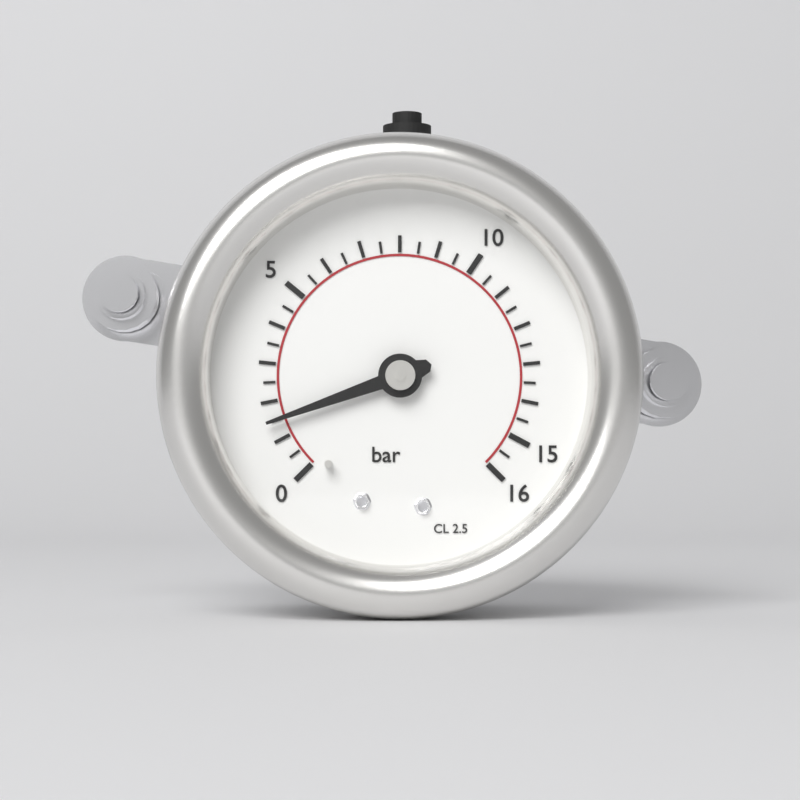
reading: 1.5 bar
